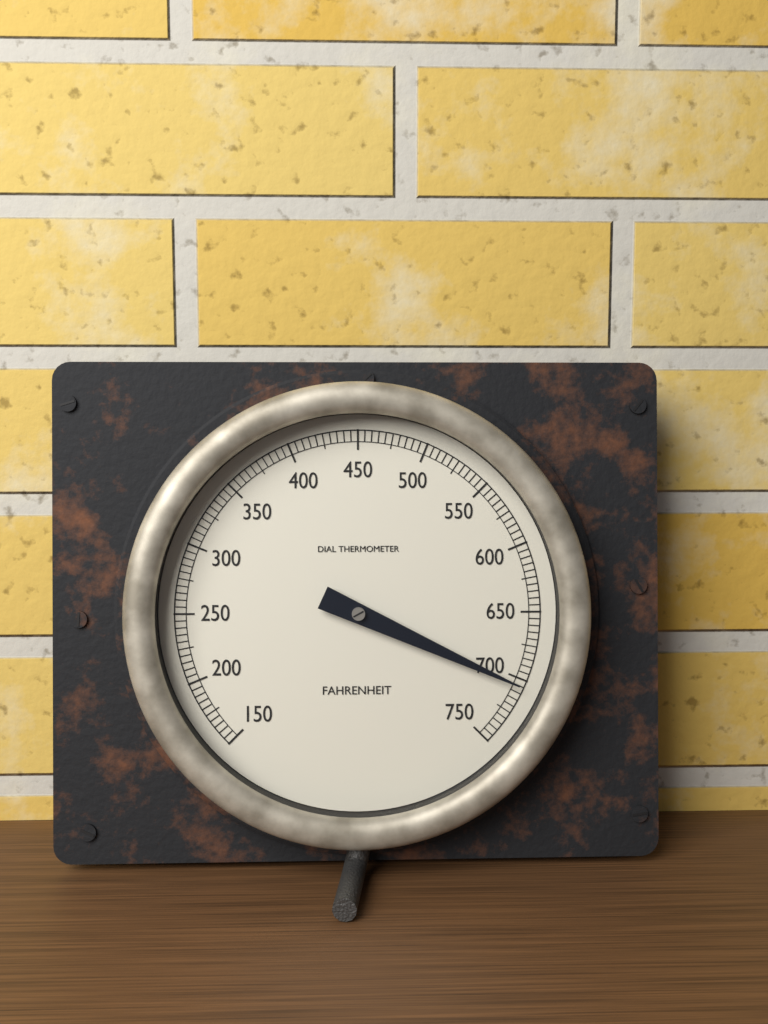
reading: 705 °F
